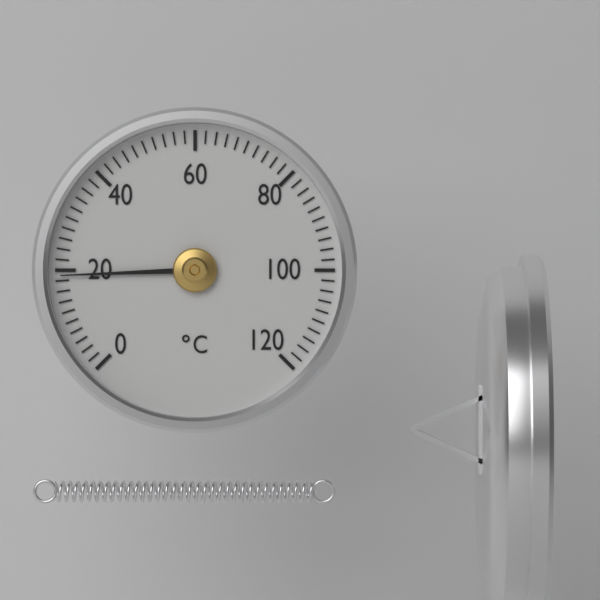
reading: 19 °C
